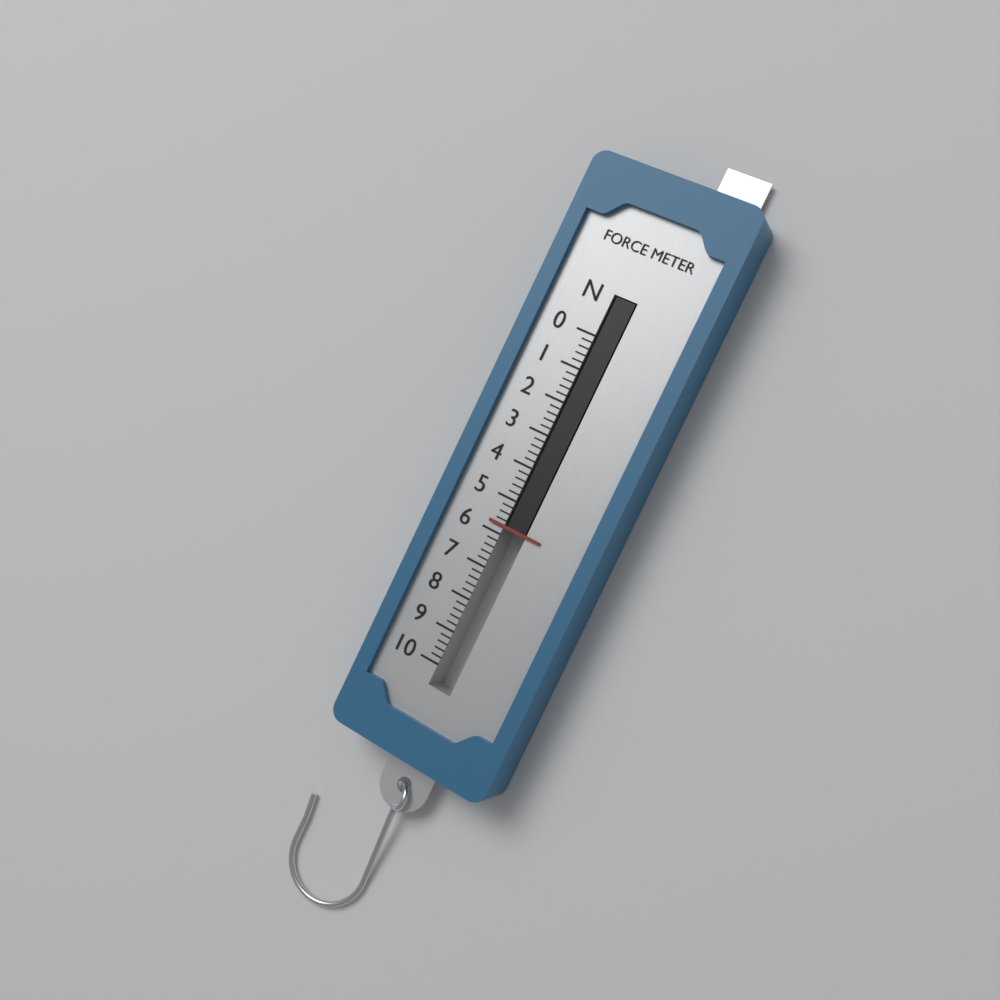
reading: 5.8 N
